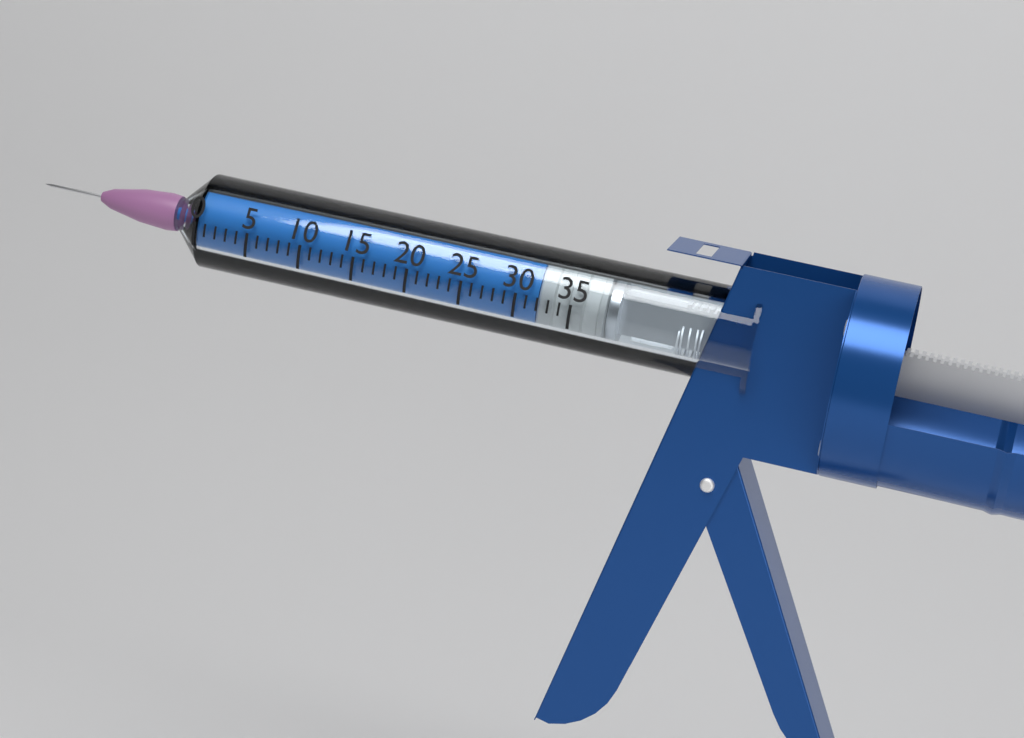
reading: 32 (no unit)
